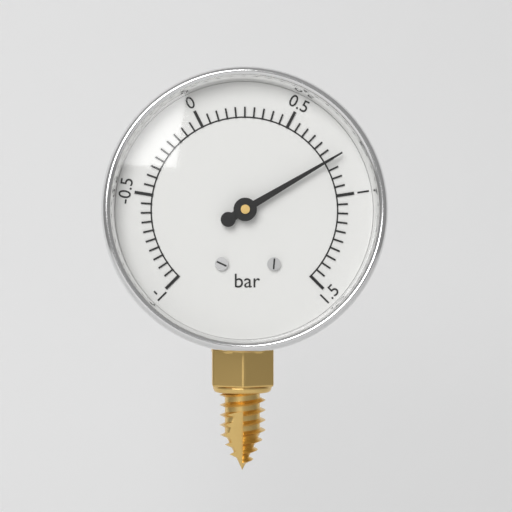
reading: 0.80 bar
